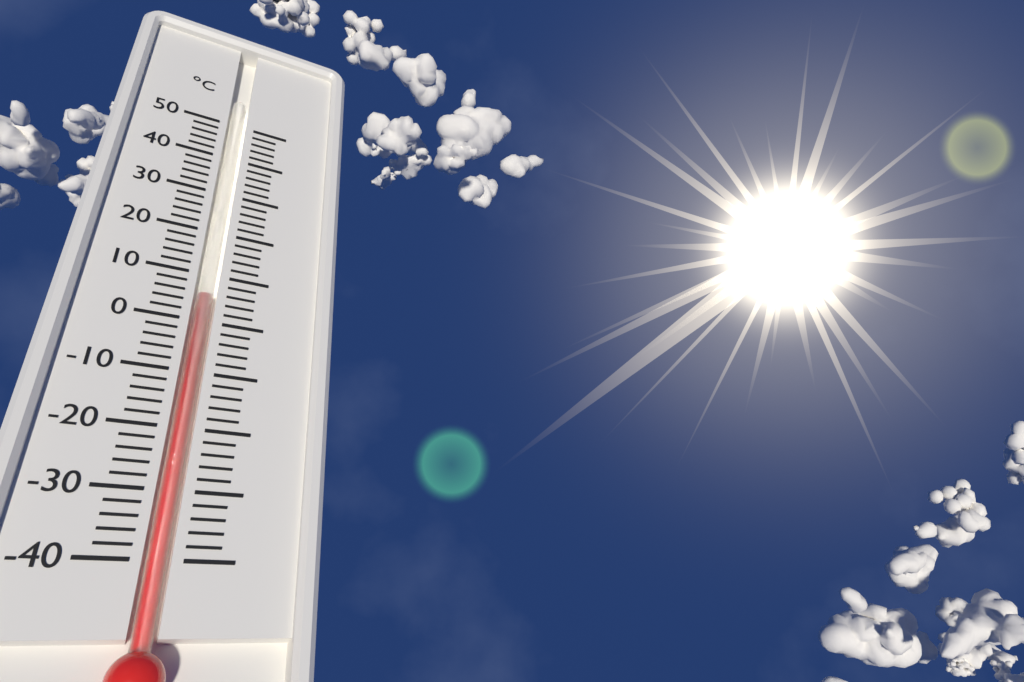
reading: 6 °C
